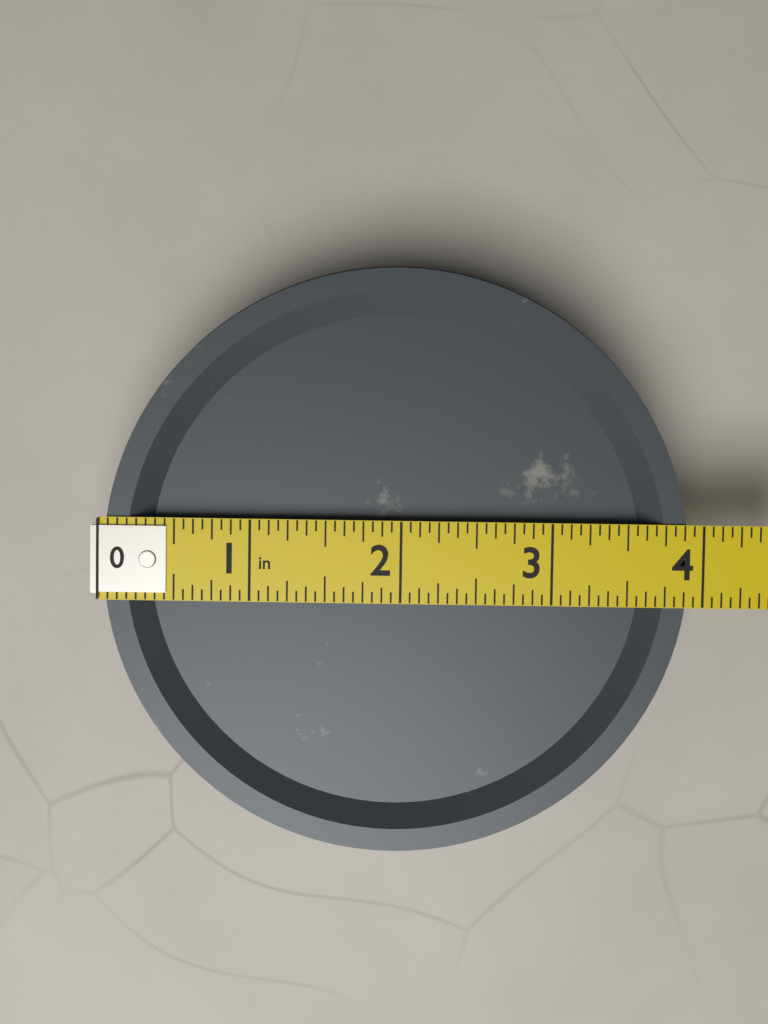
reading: 3.9375 in
